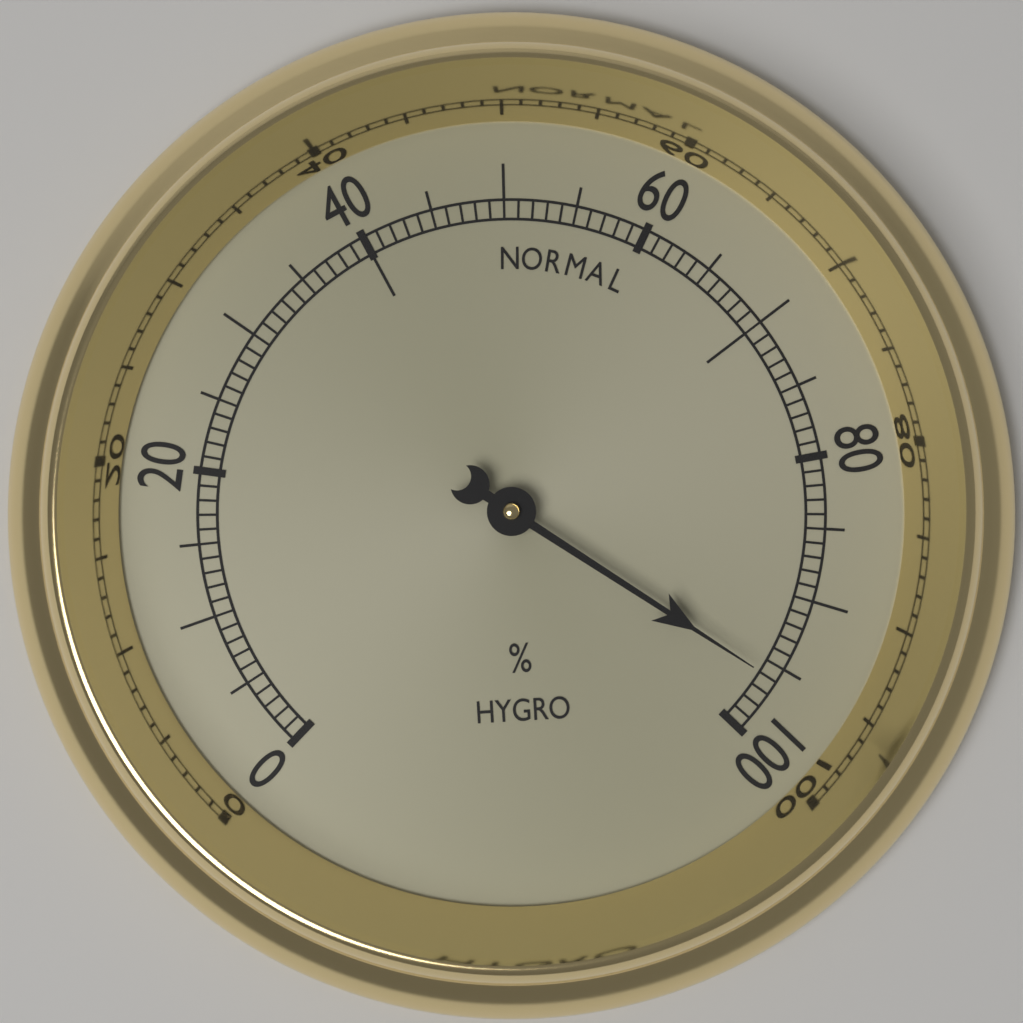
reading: 96 %
